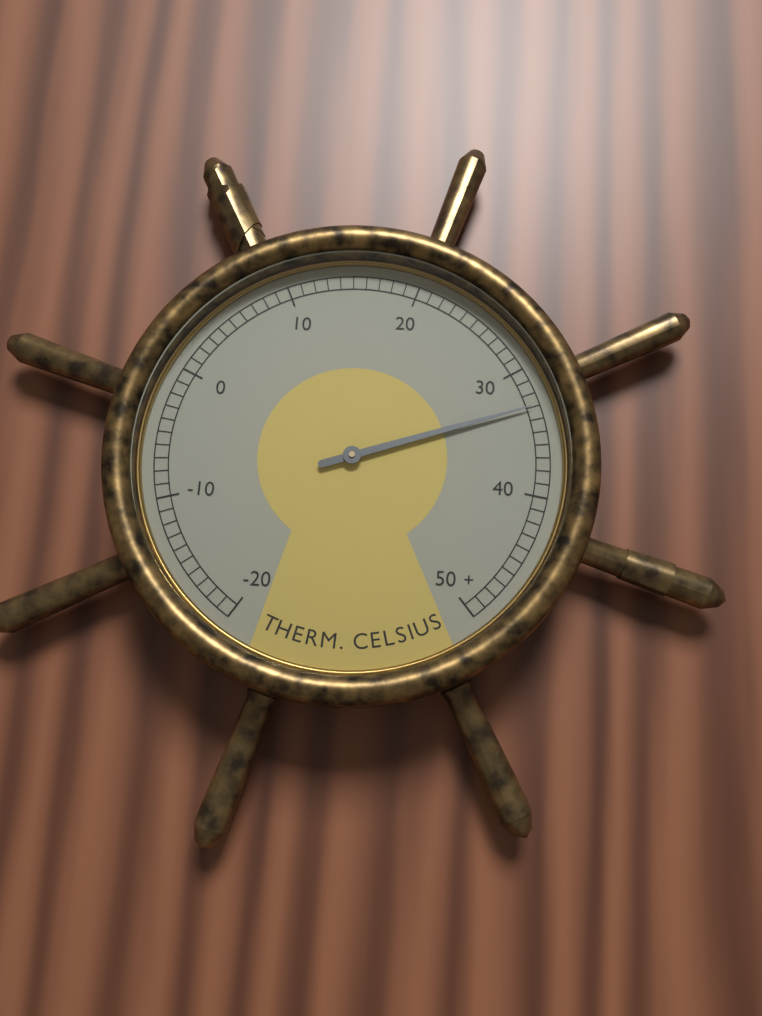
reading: 33 °C
